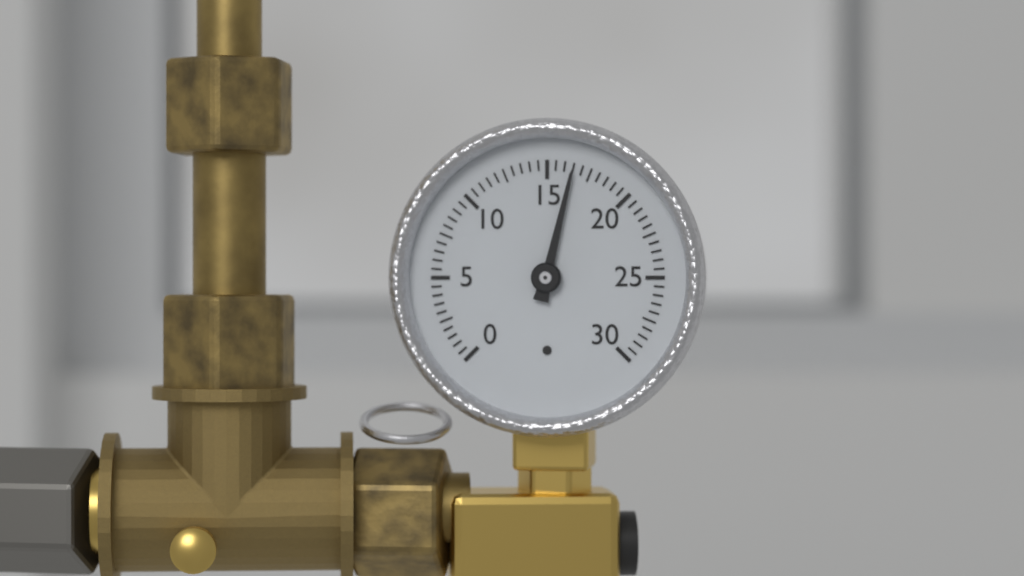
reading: 16.5 (no unit)
